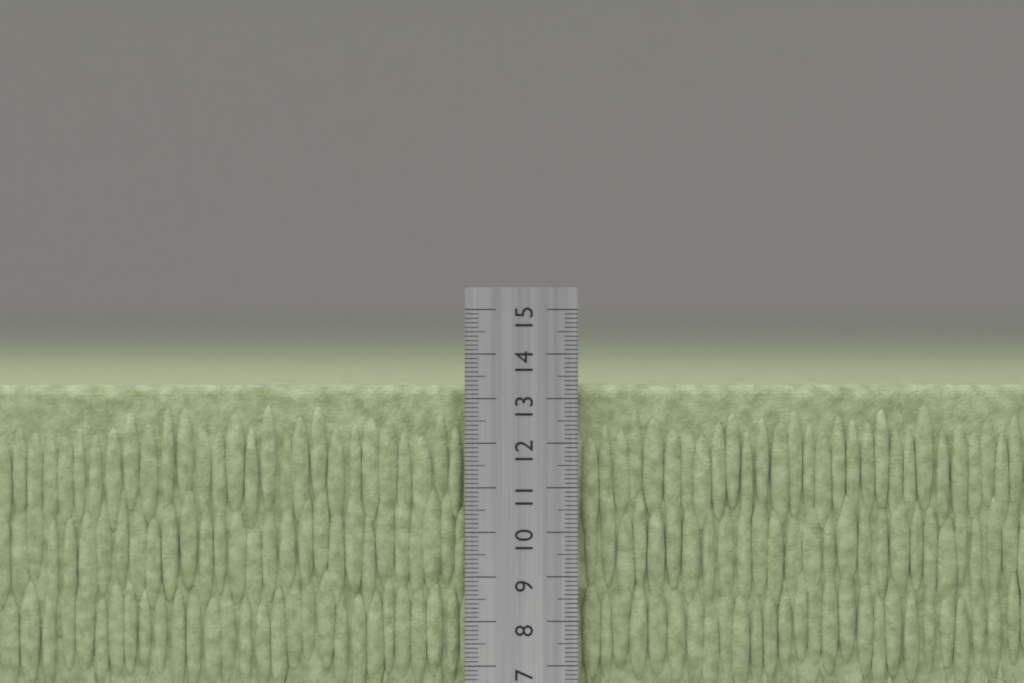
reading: 13.3 cm
